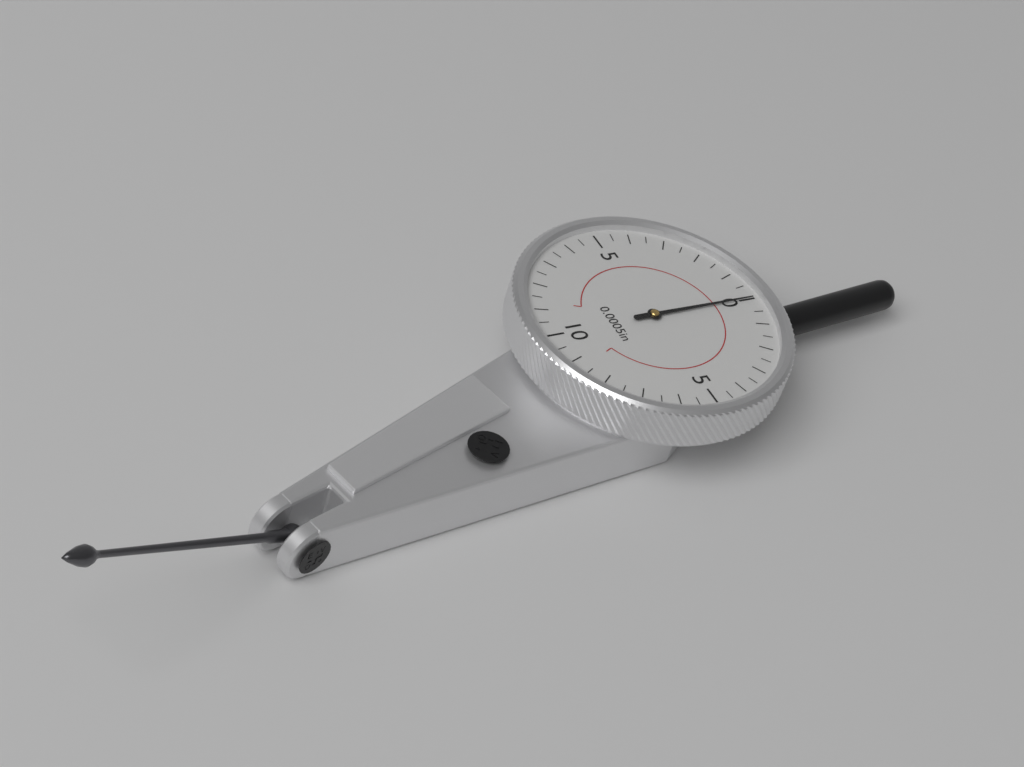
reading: 0.0 in
